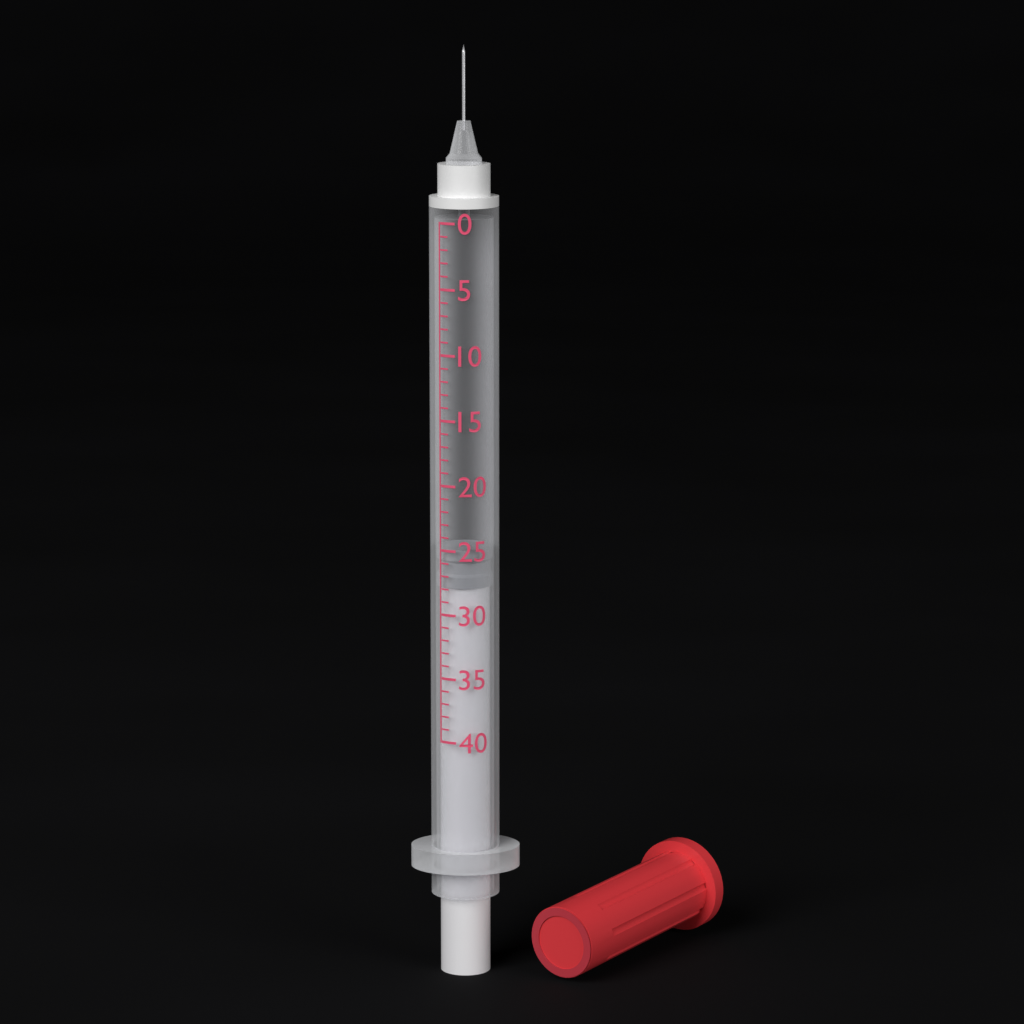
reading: 25 (no unit)
